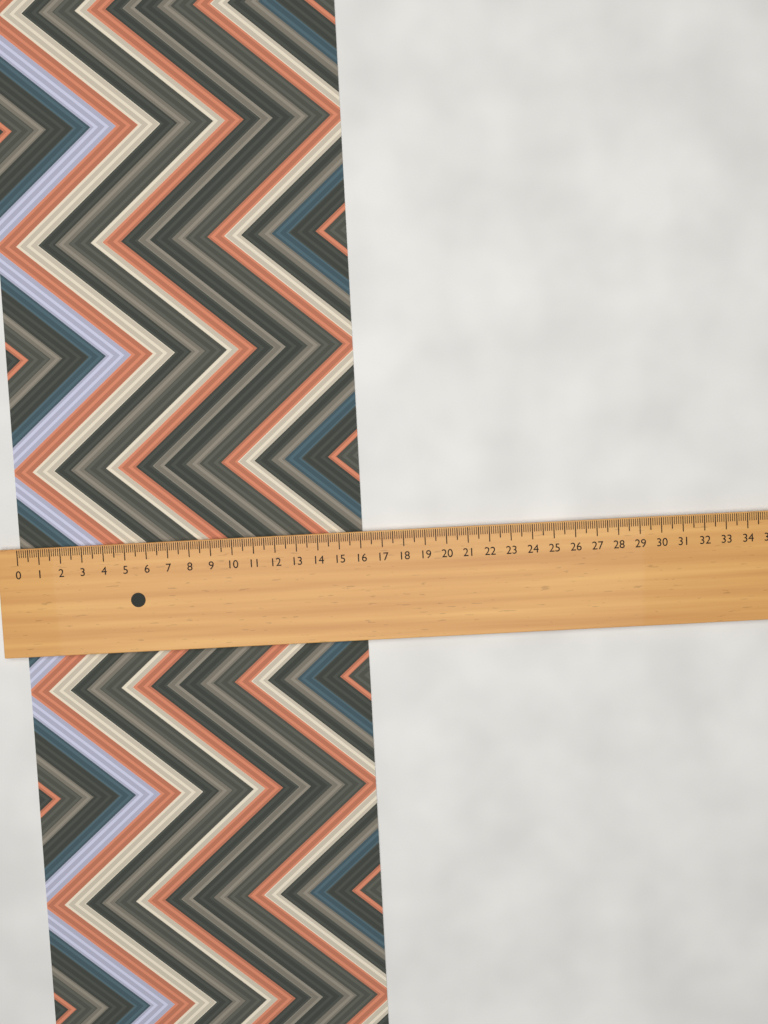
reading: 16.1 (no unit)
